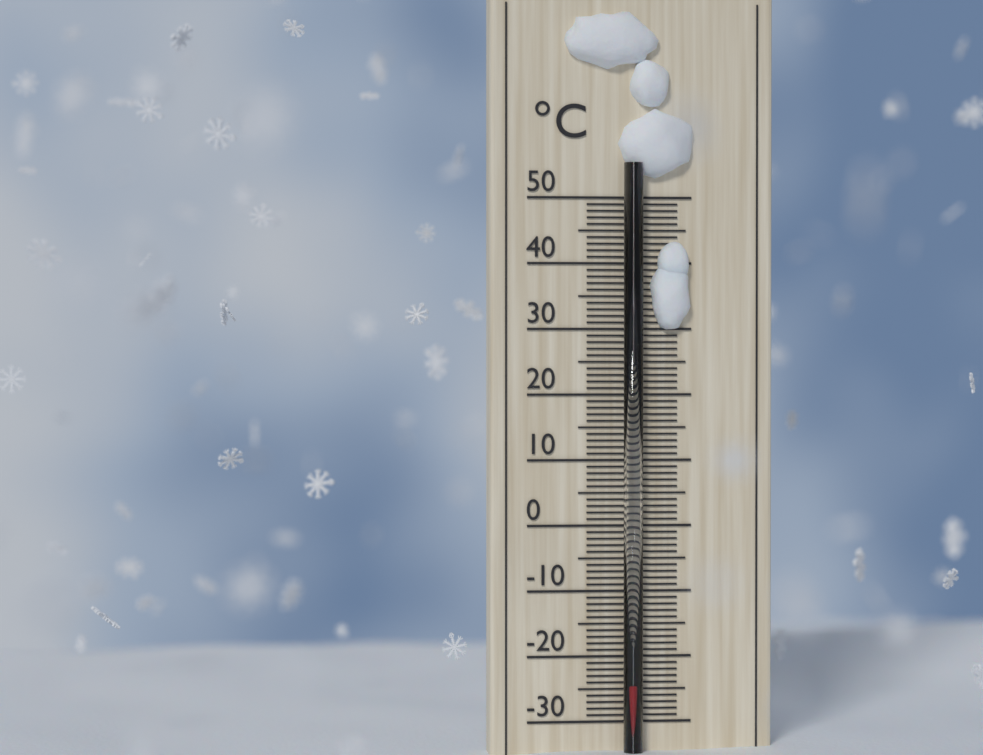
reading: -24 °C
